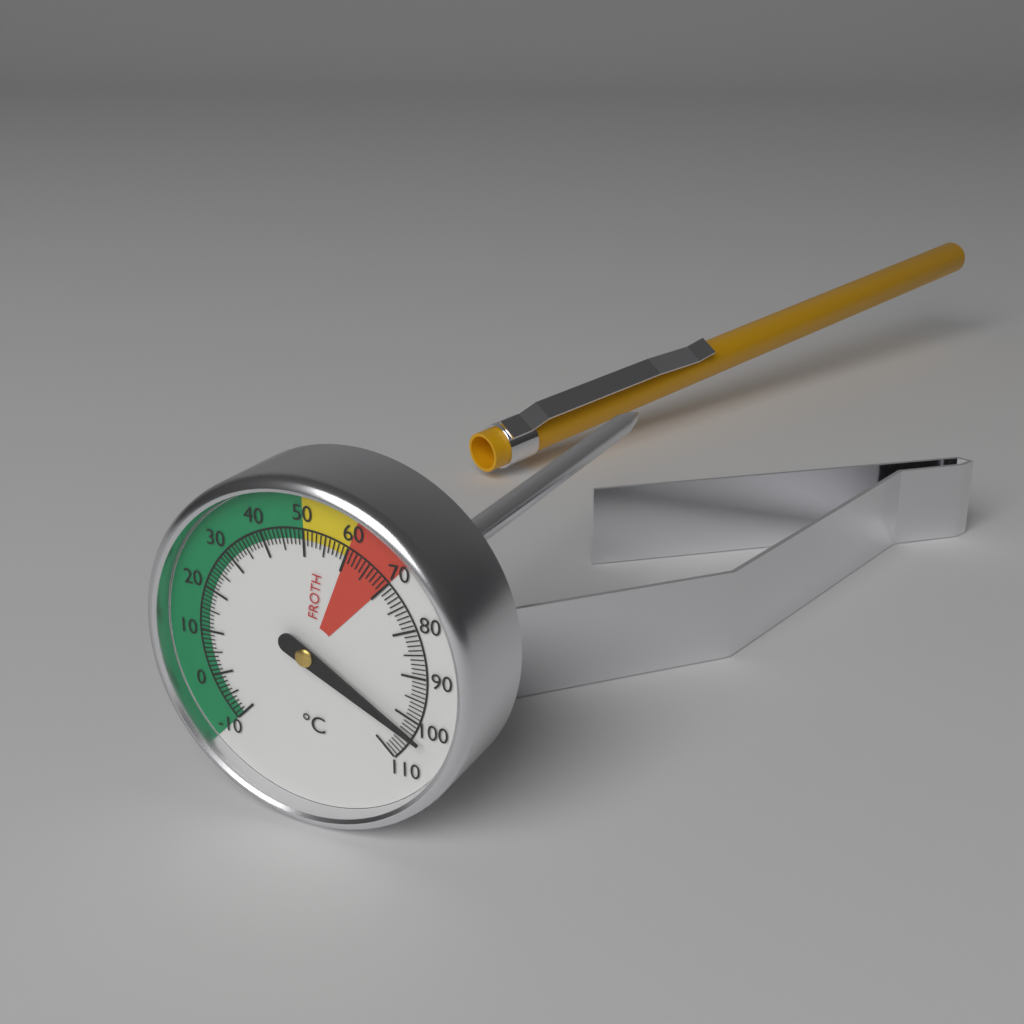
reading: 103 °C
